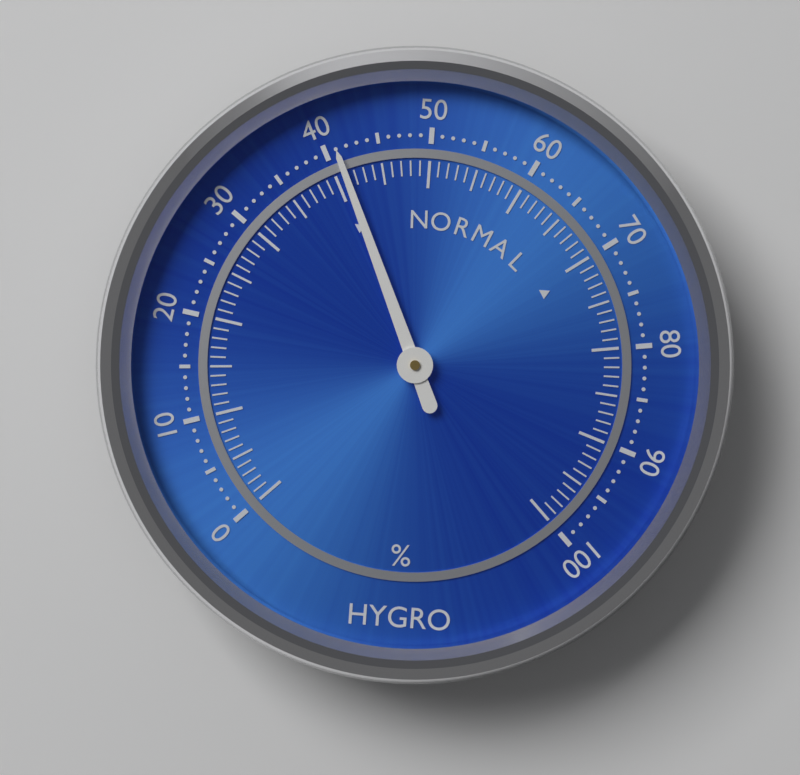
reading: 41 %
